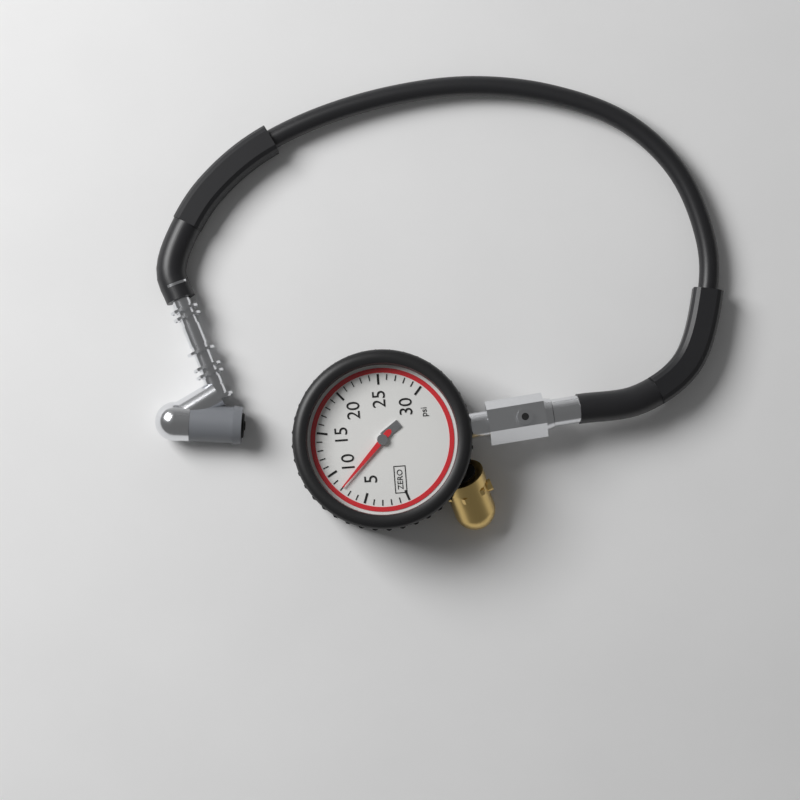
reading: 8 psi
